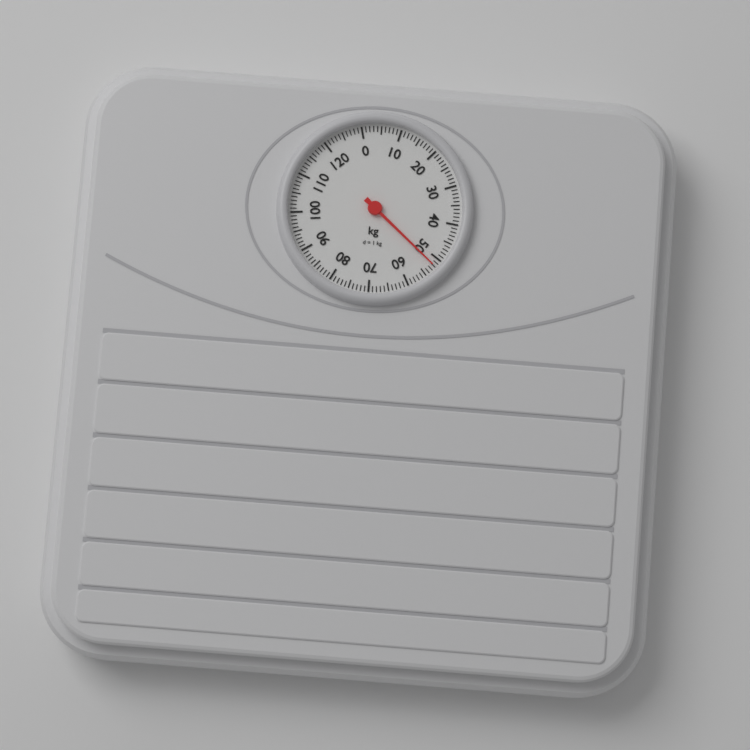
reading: 52 kg
